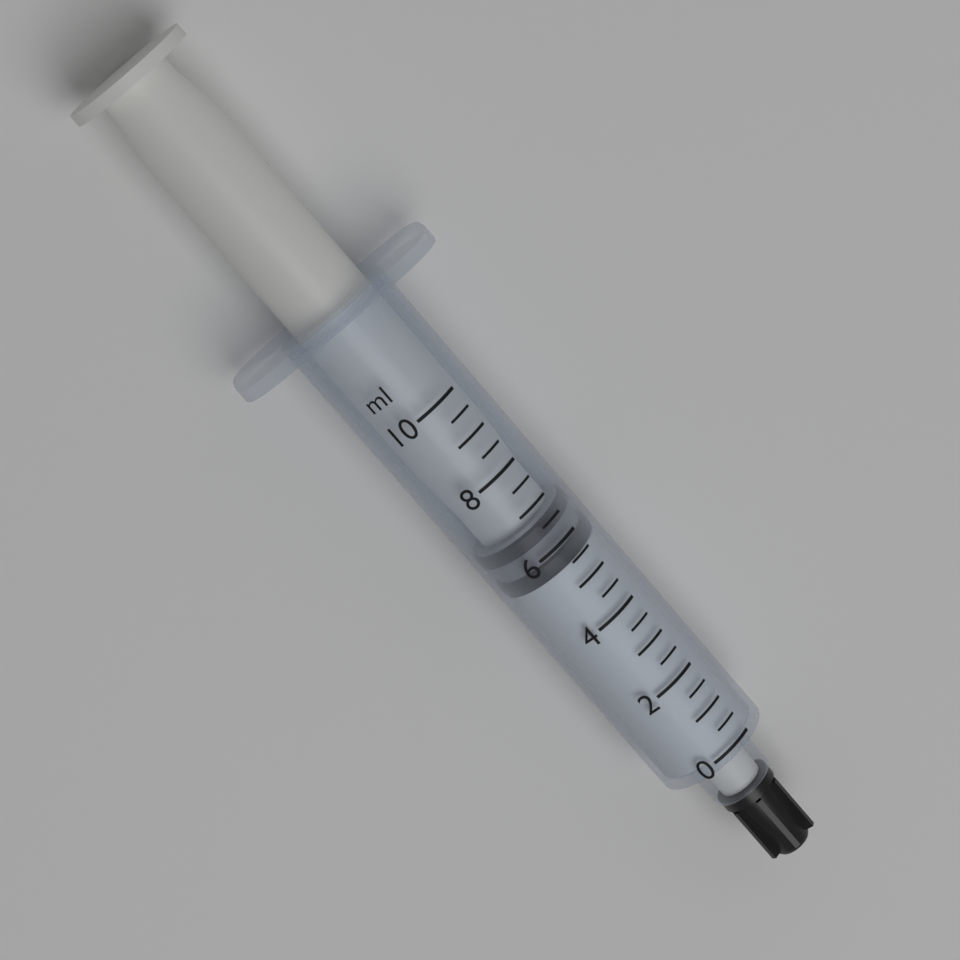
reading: 5.5 ml
